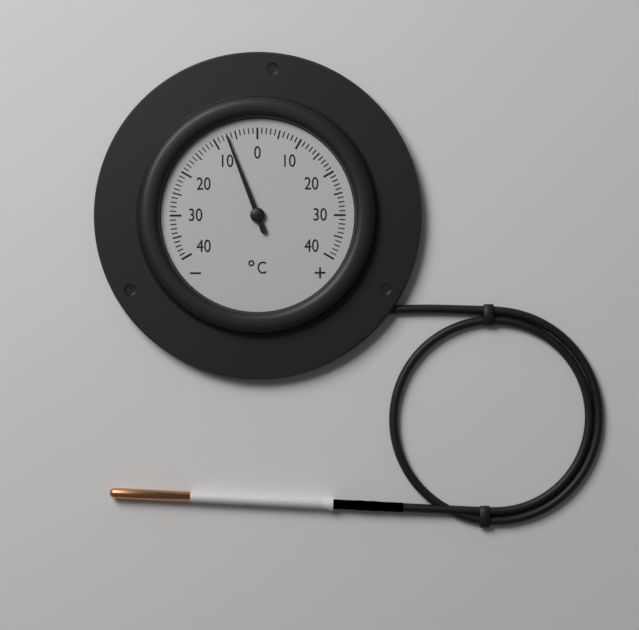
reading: -7 °C
